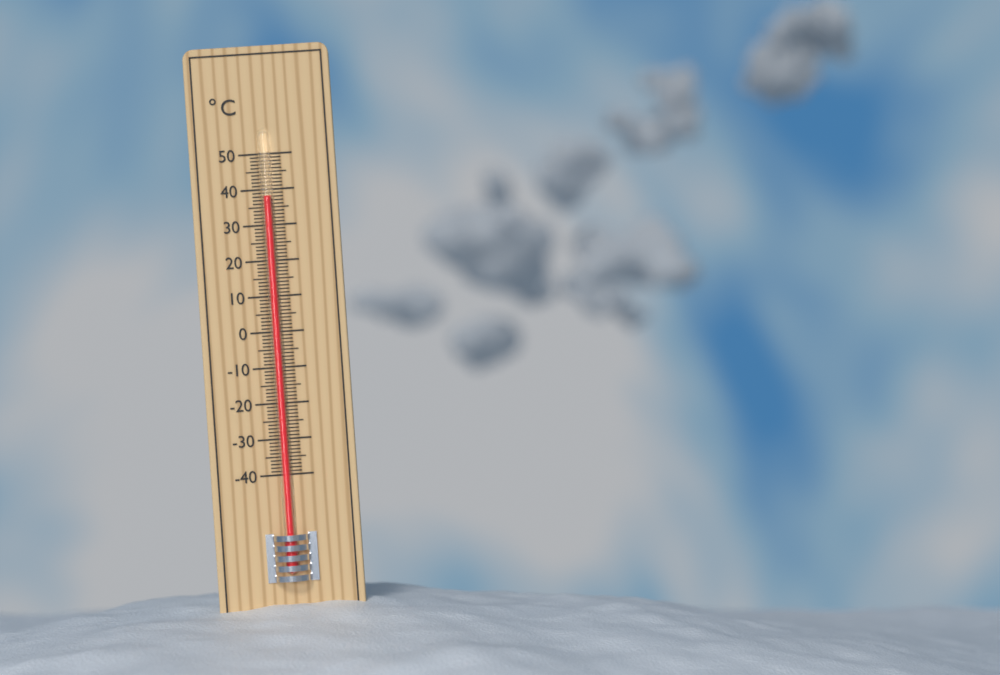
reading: 38 °C
